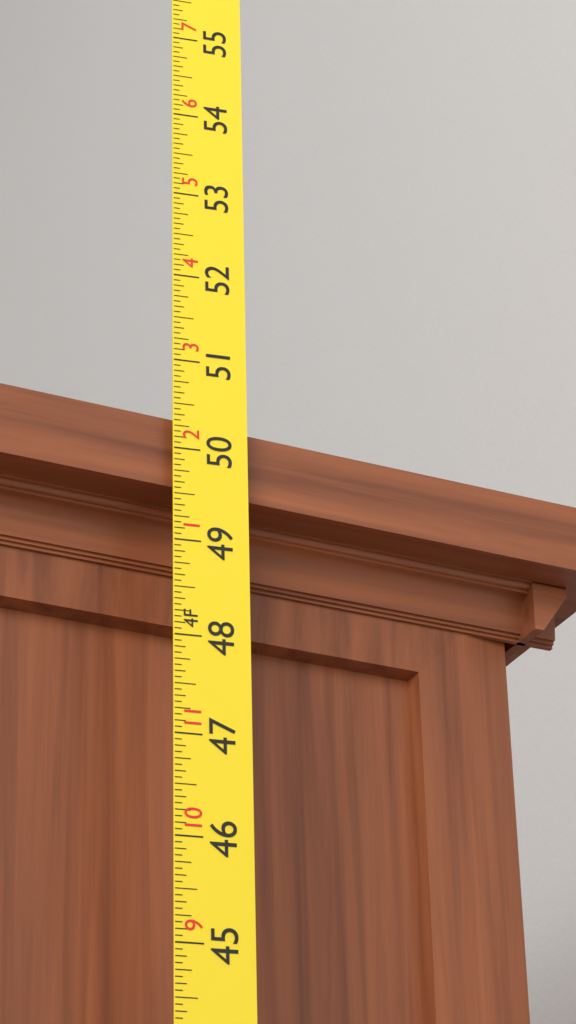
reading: 50.3750 in
